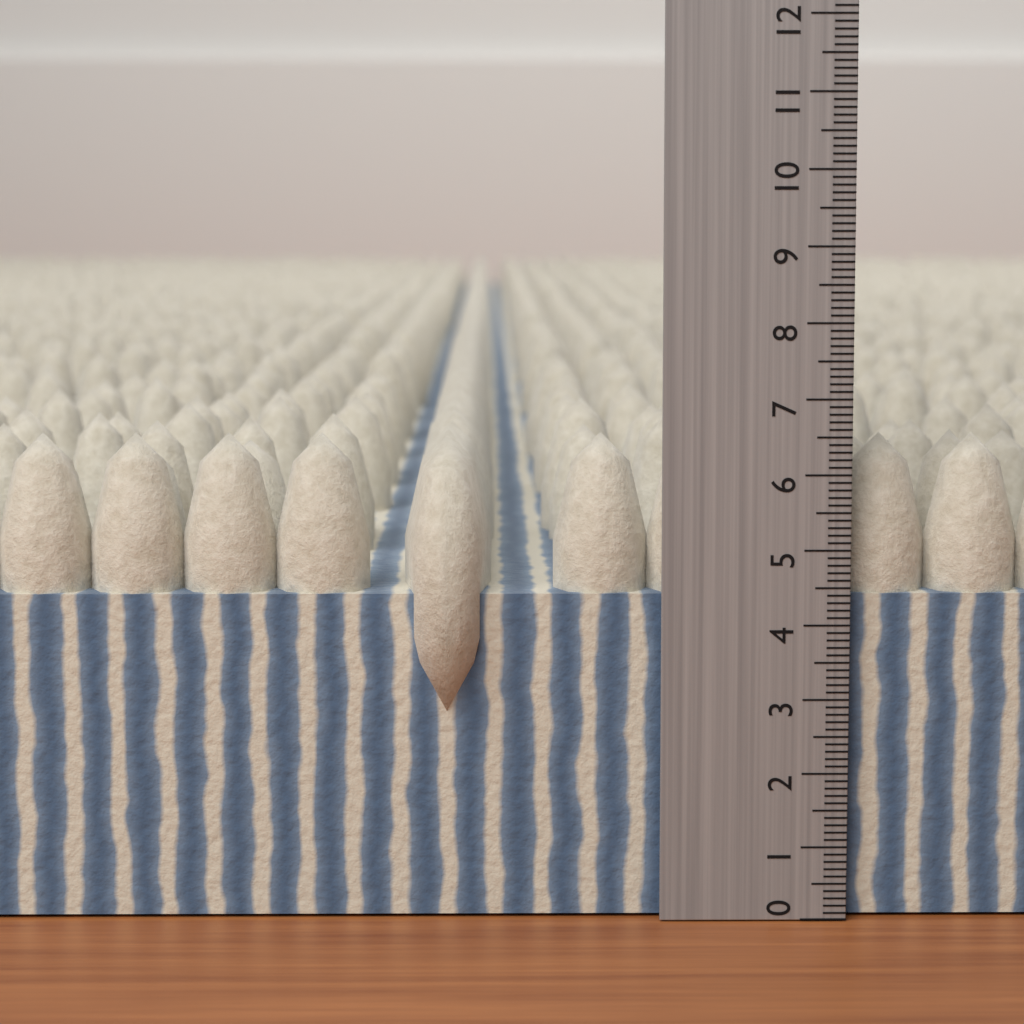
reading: 6.5 (no unit)
